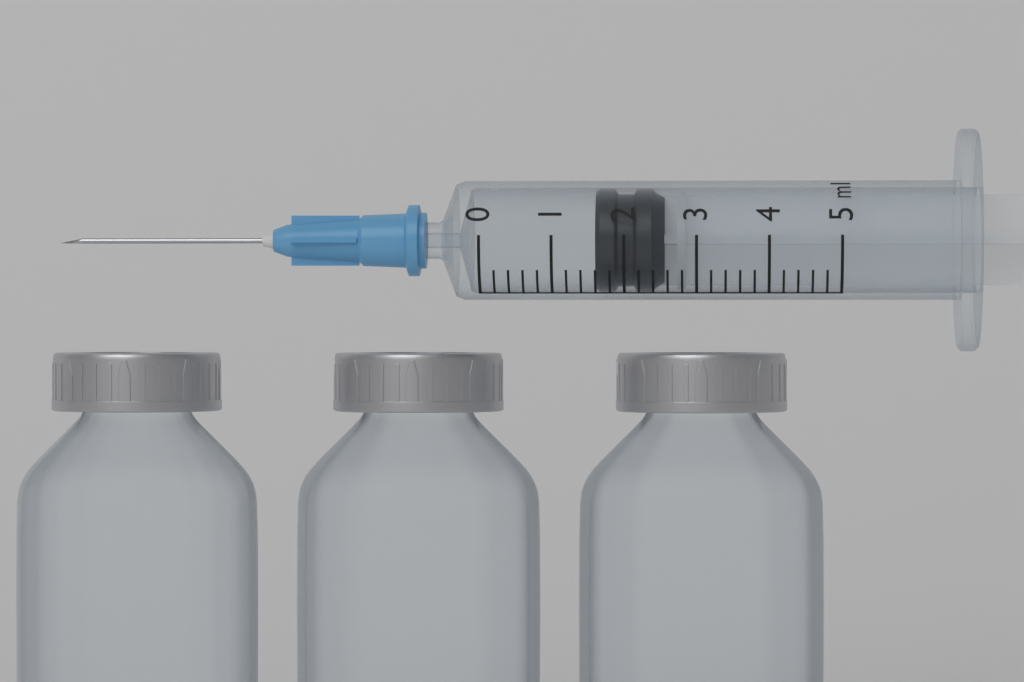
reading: 1.6 ml
